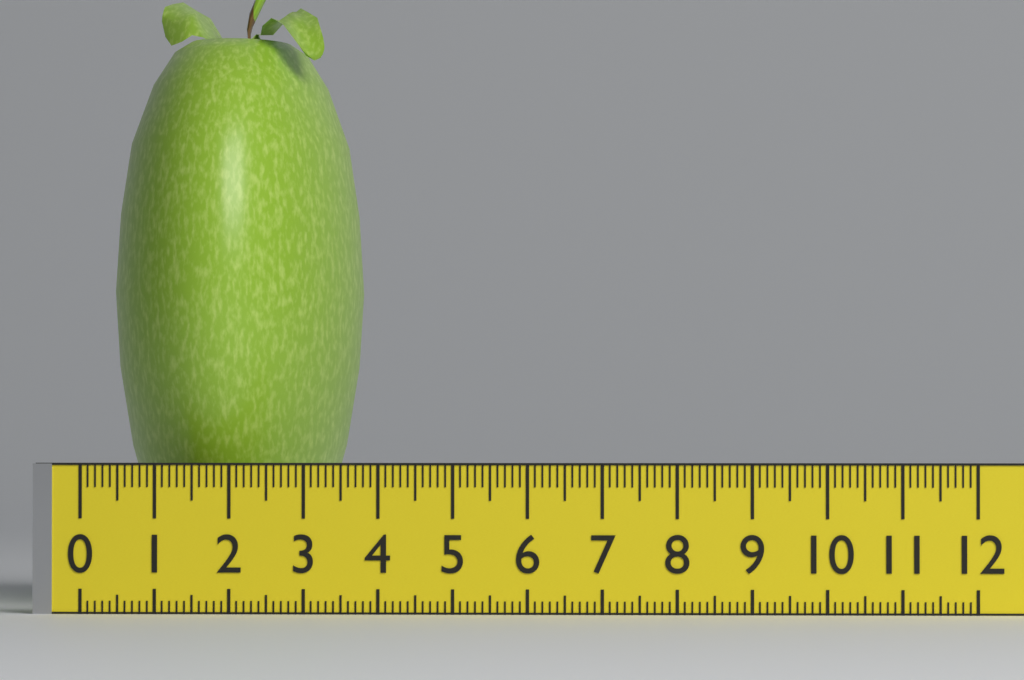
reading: 3.4 (no unit)
